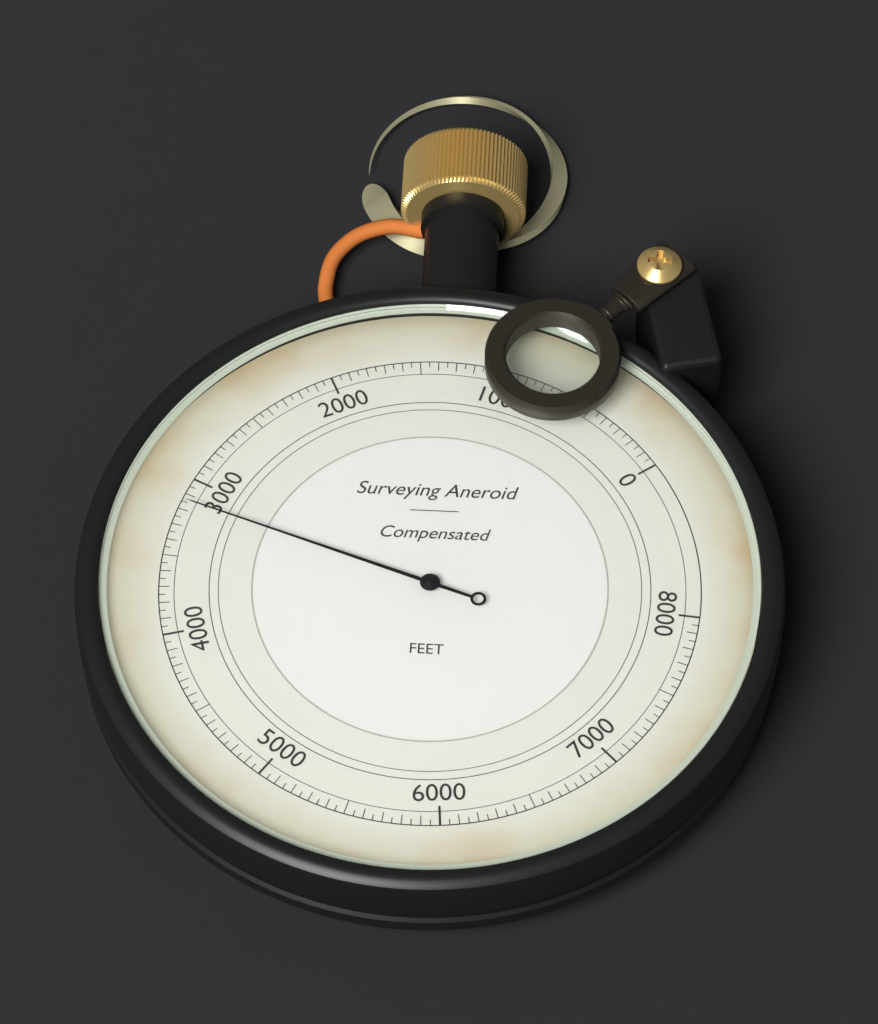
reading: 3150 ft
